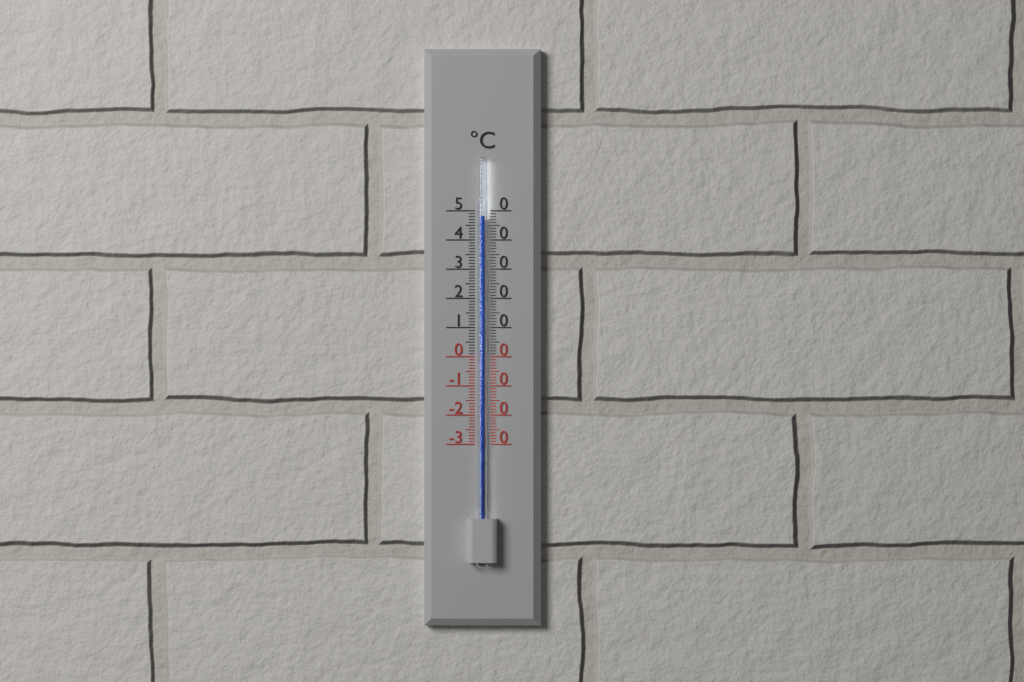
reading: 48 °C
